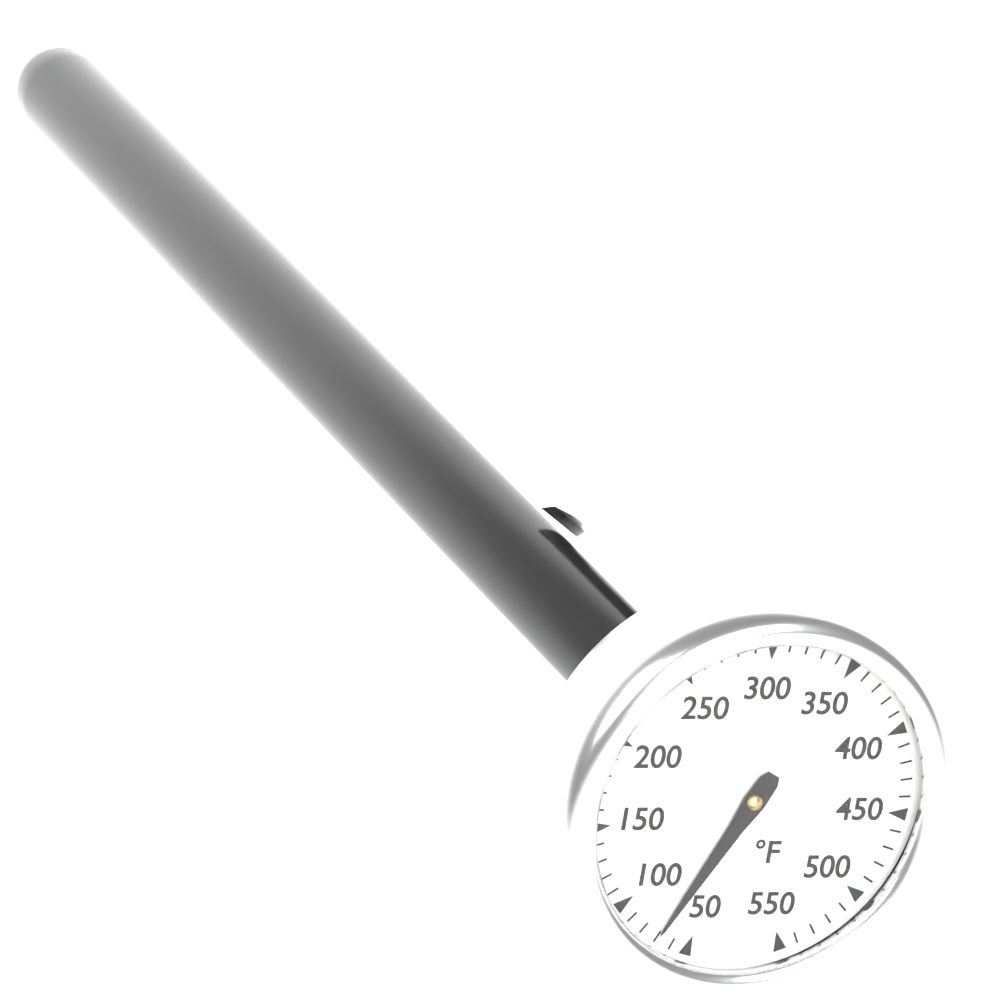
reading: 70 °F
